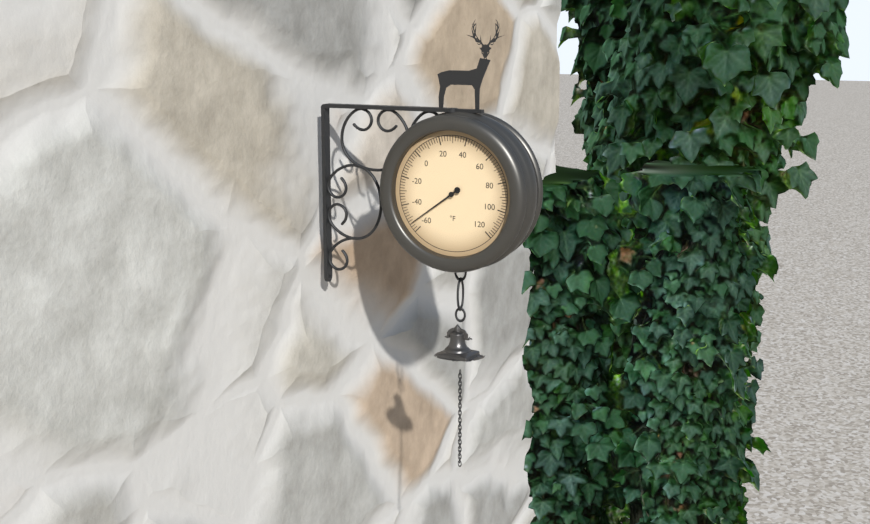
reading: -54 °F
